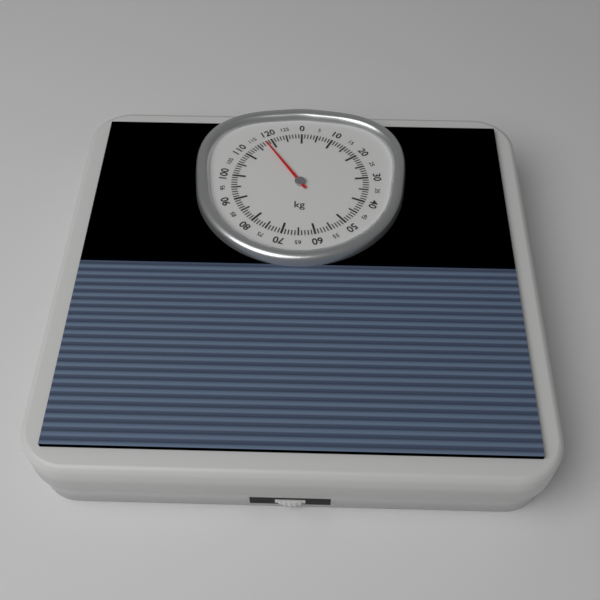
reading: 118 kg
